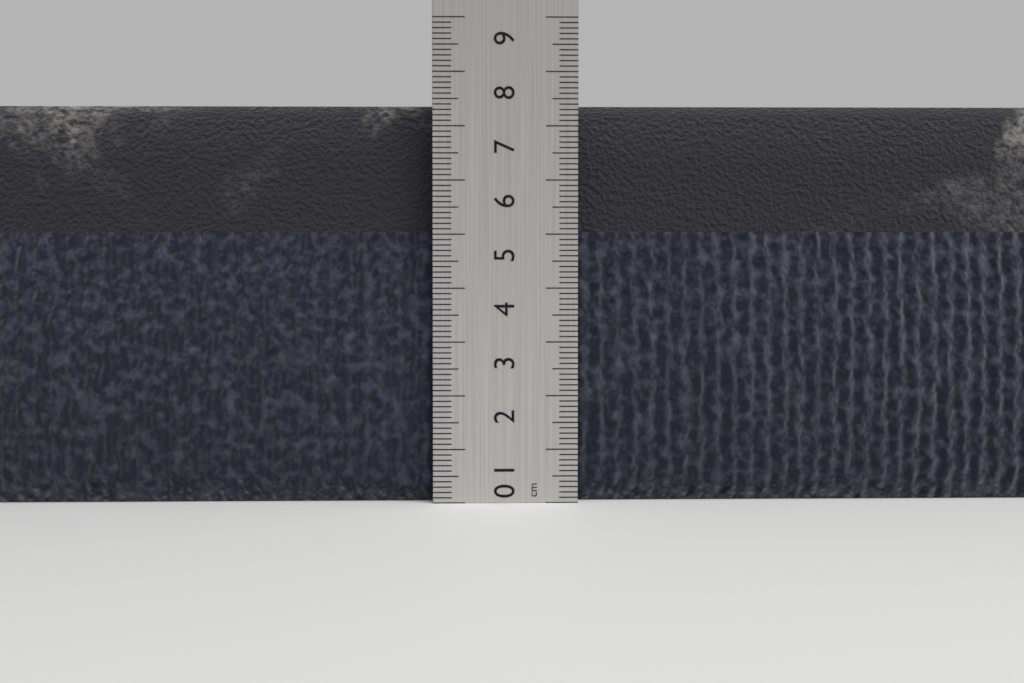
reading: 7.4 cm
